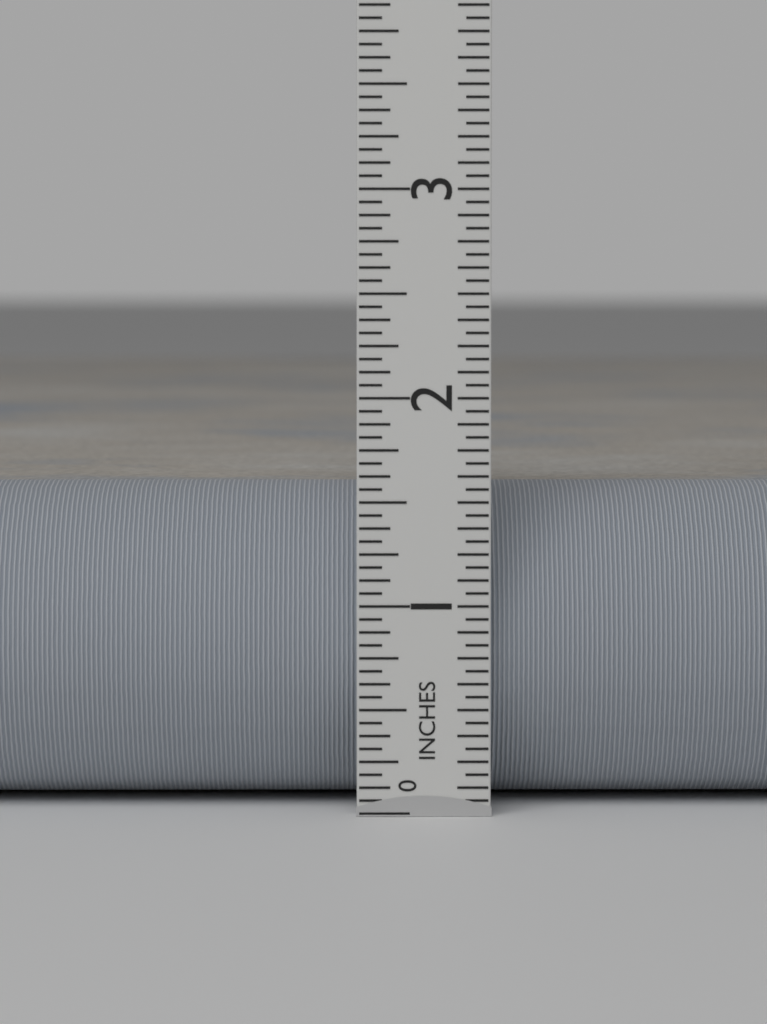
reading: 1.5625 in
